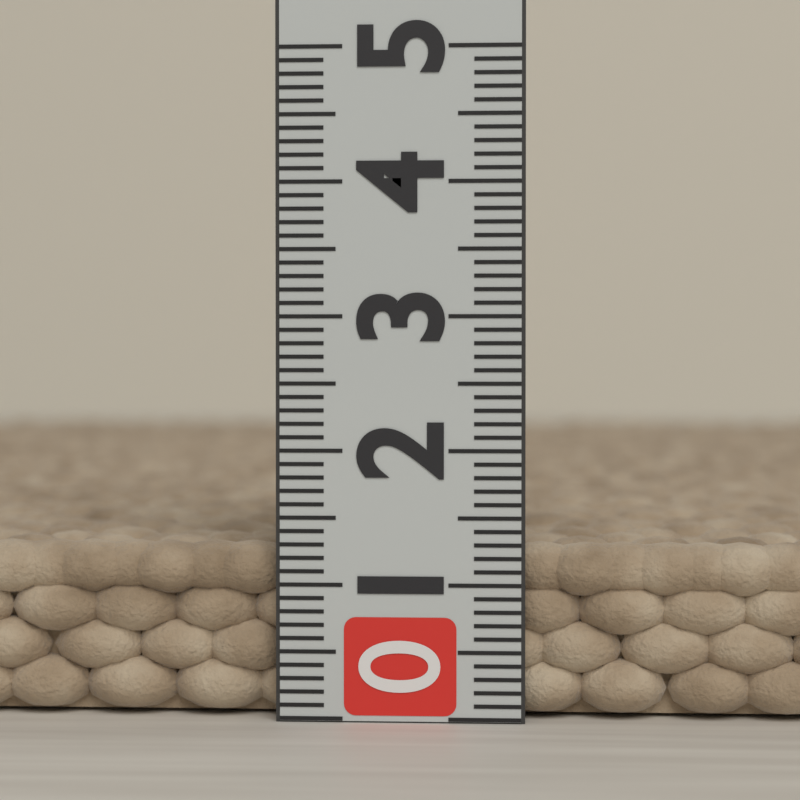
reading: 1.3 (no unit)
